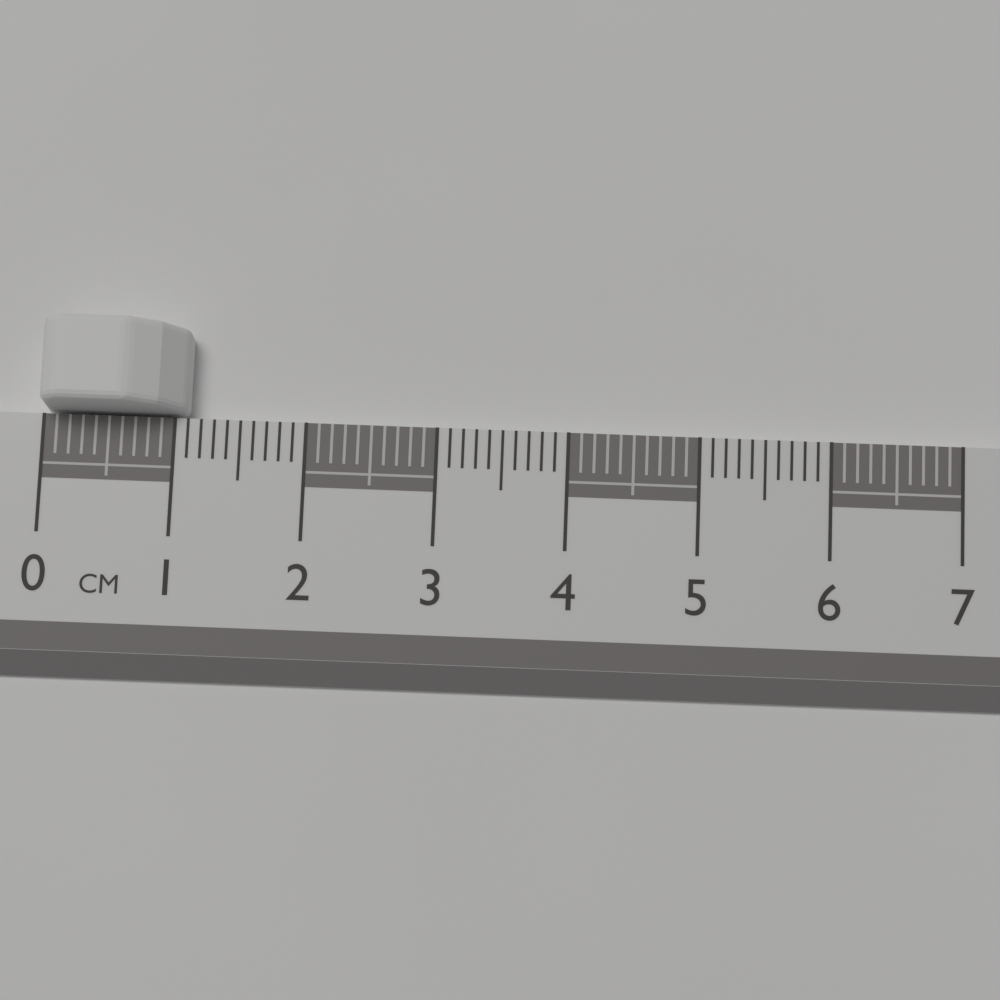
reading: 1.1 cm
